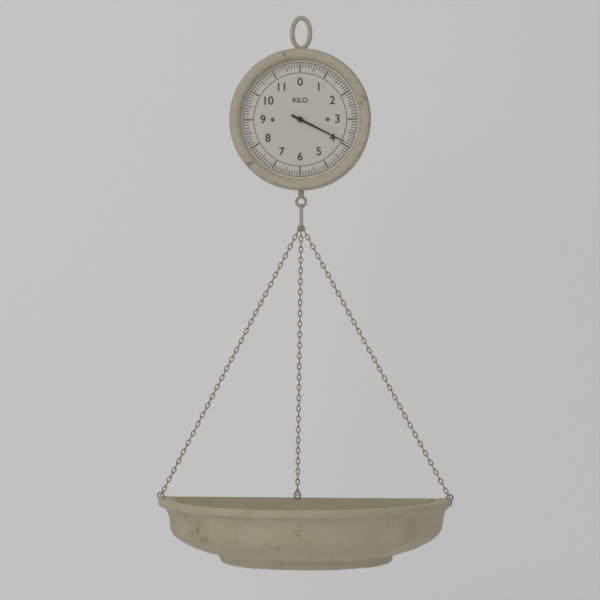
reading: 3.9 kg
